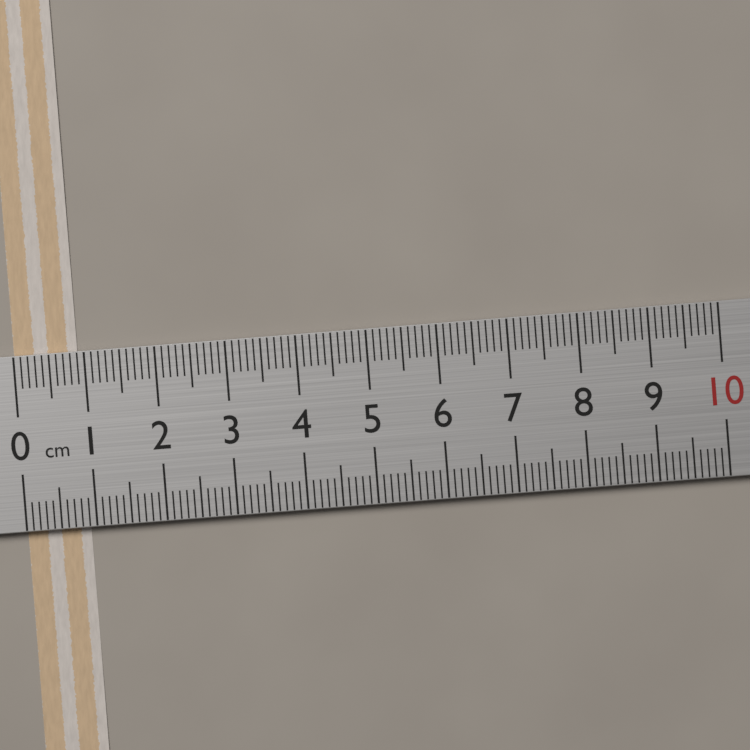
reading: 0.9 cm
